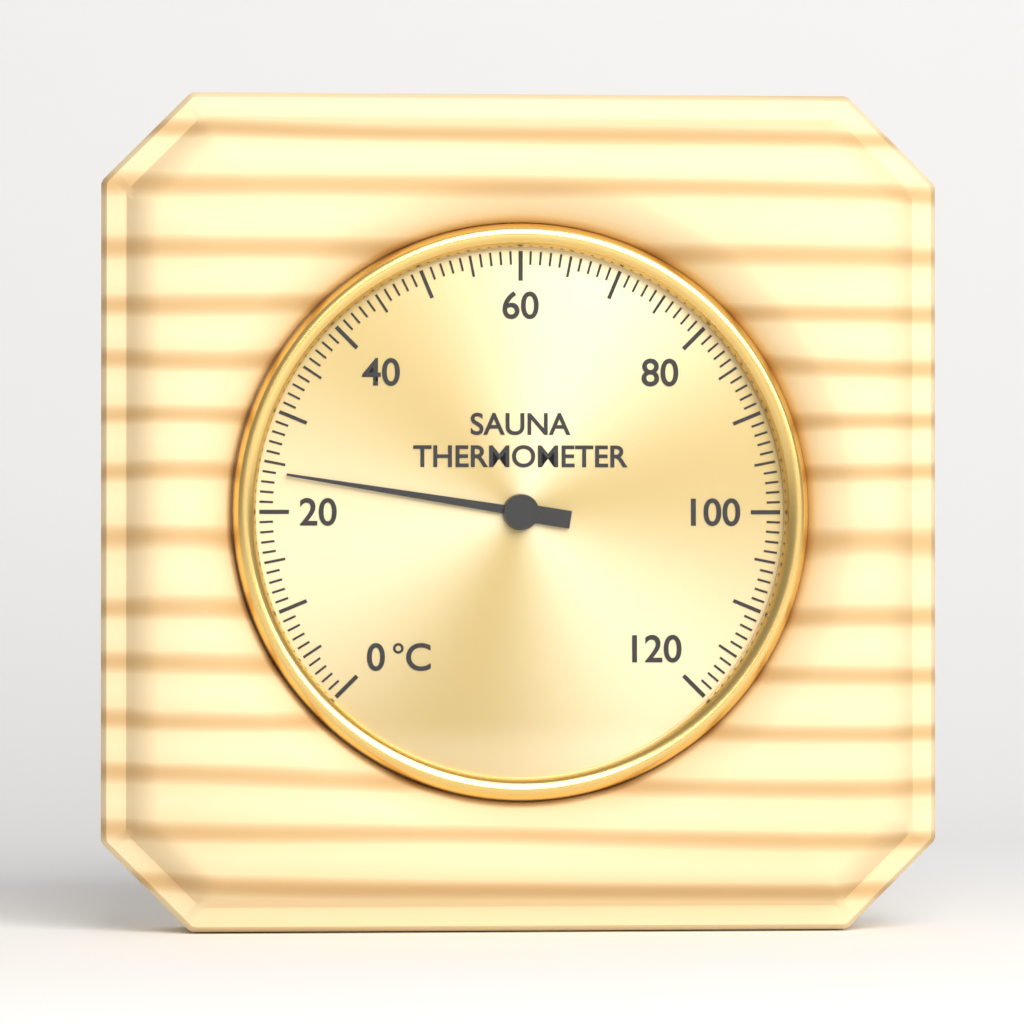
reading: 24 °C
